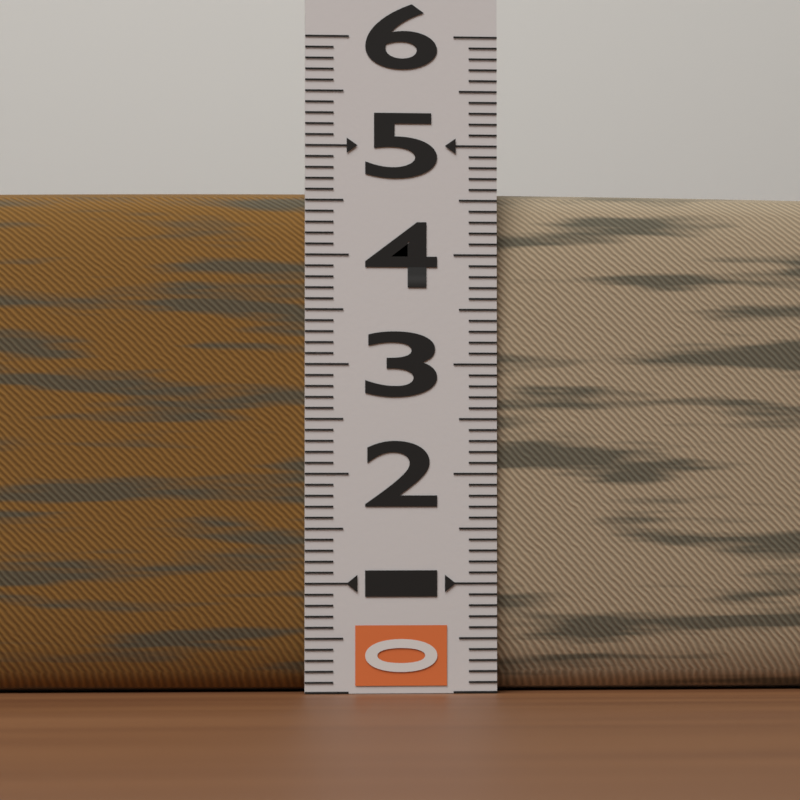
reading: 4.6 (no unit)
